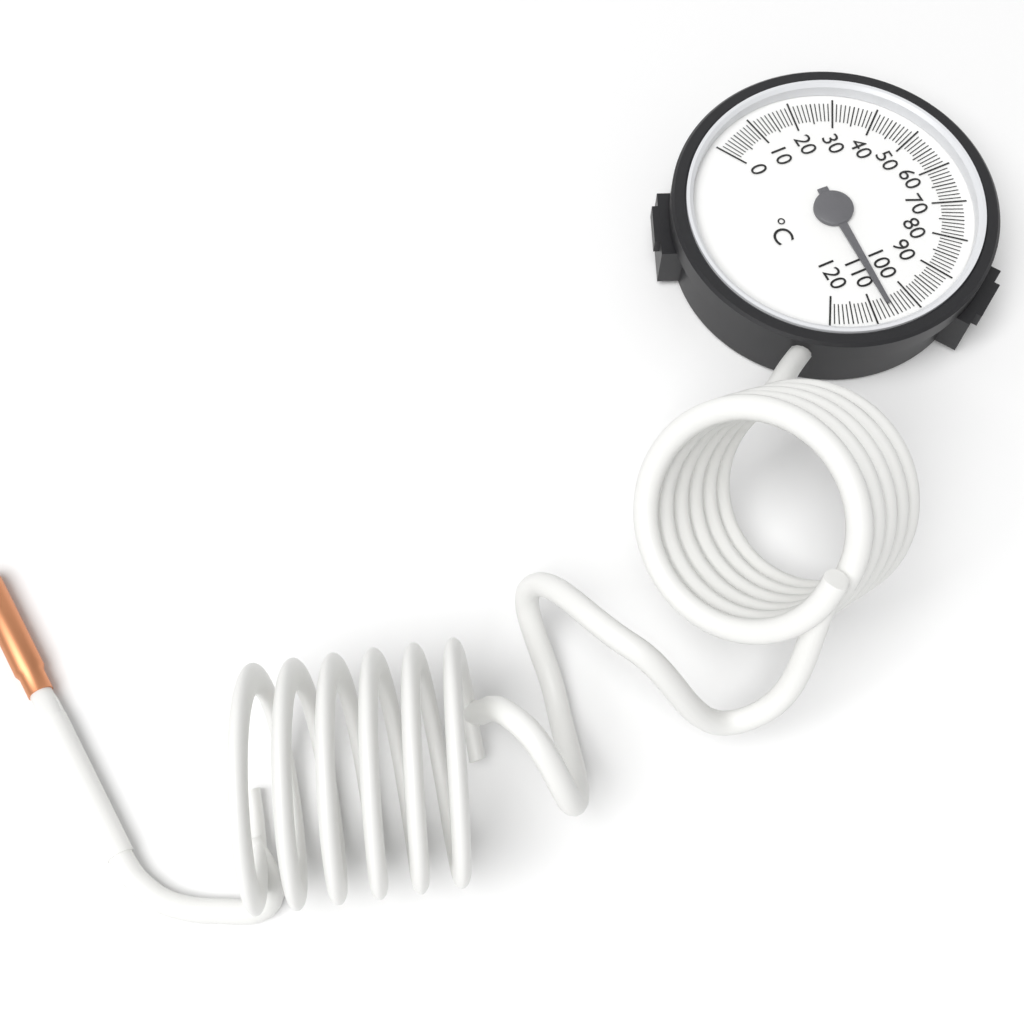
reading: 106 °C
